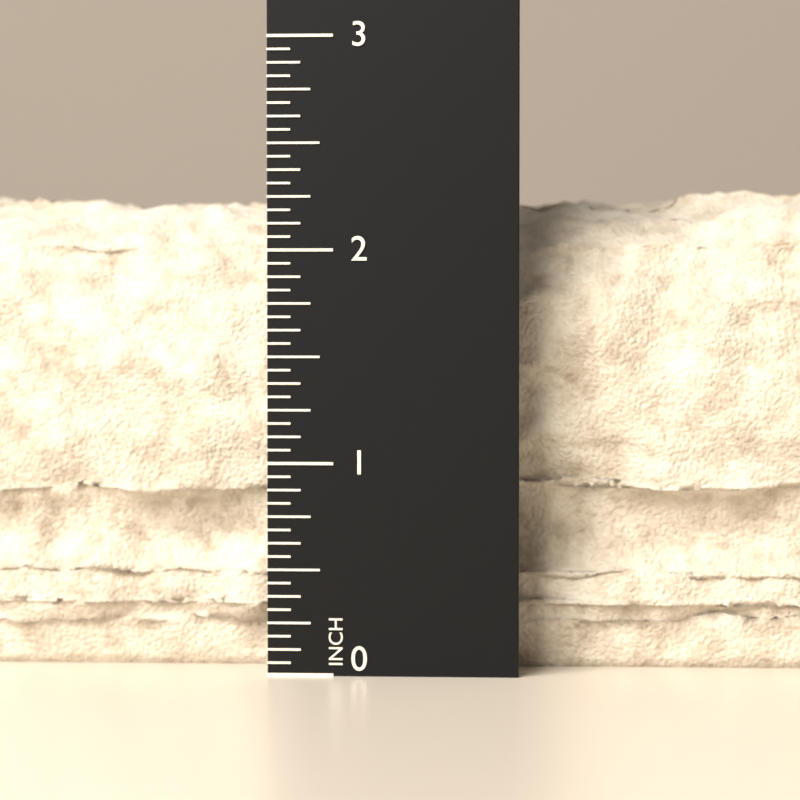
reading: 2.3125 in
